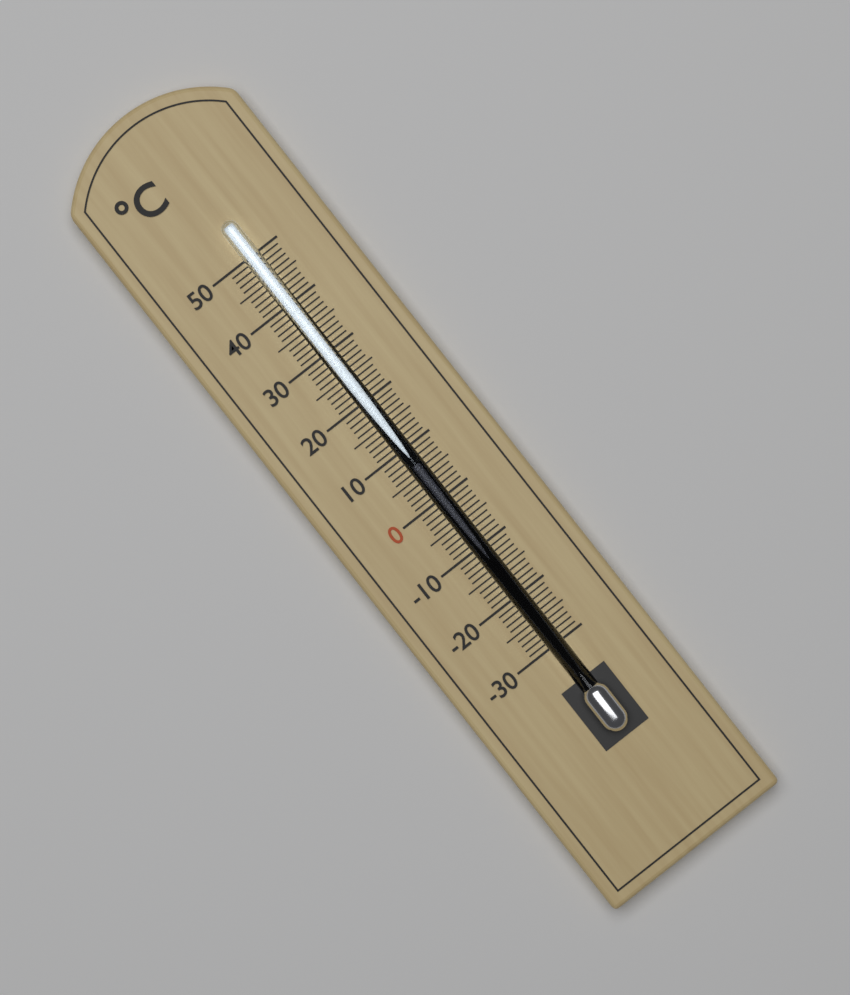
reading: 7 °C
